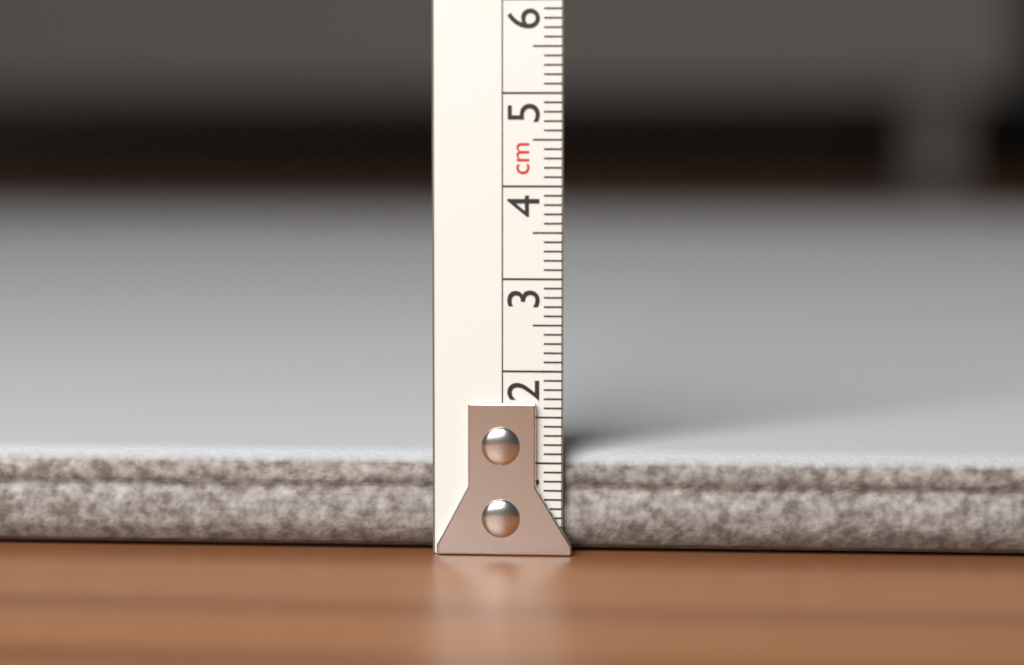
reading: 1.1 cm
